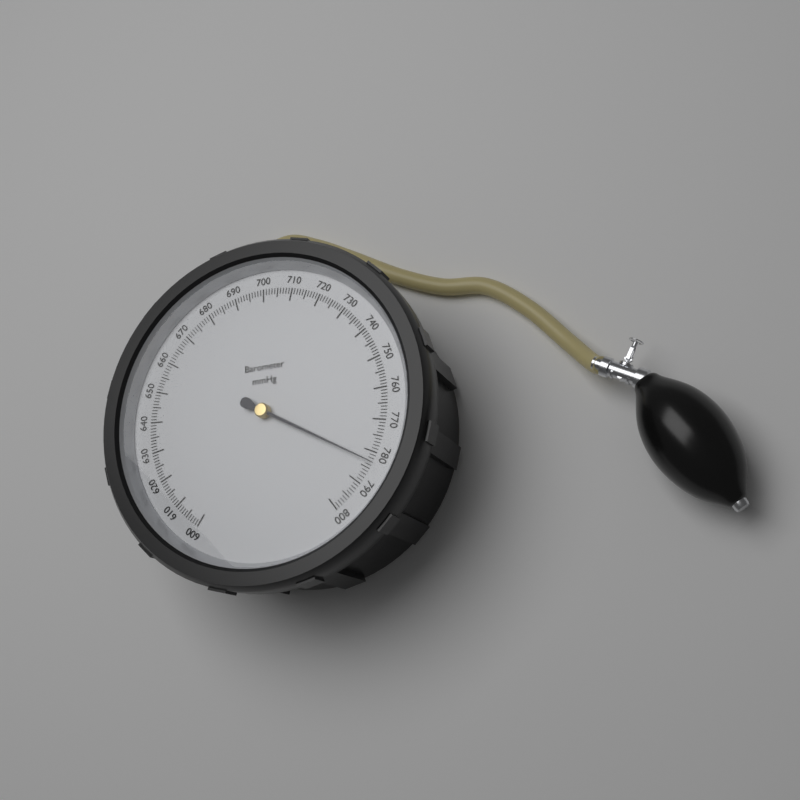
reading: 783 mmHg
